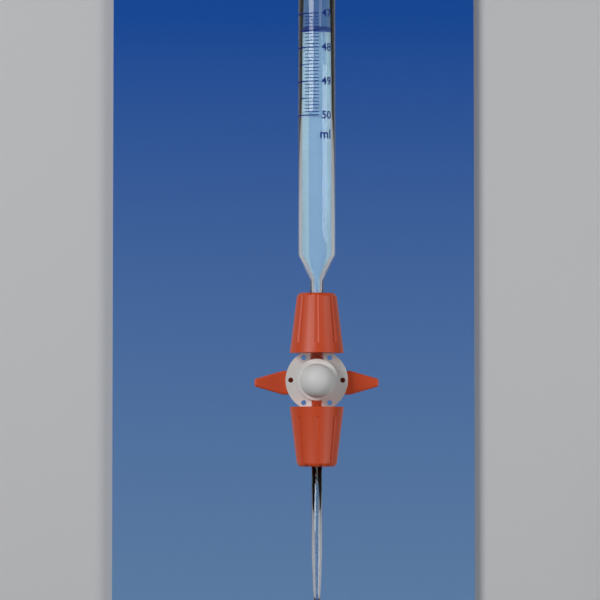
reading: 47.5 ml
